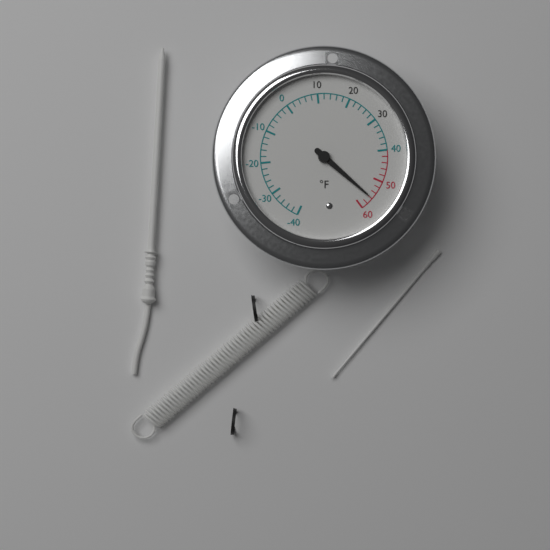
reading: 56 °F
